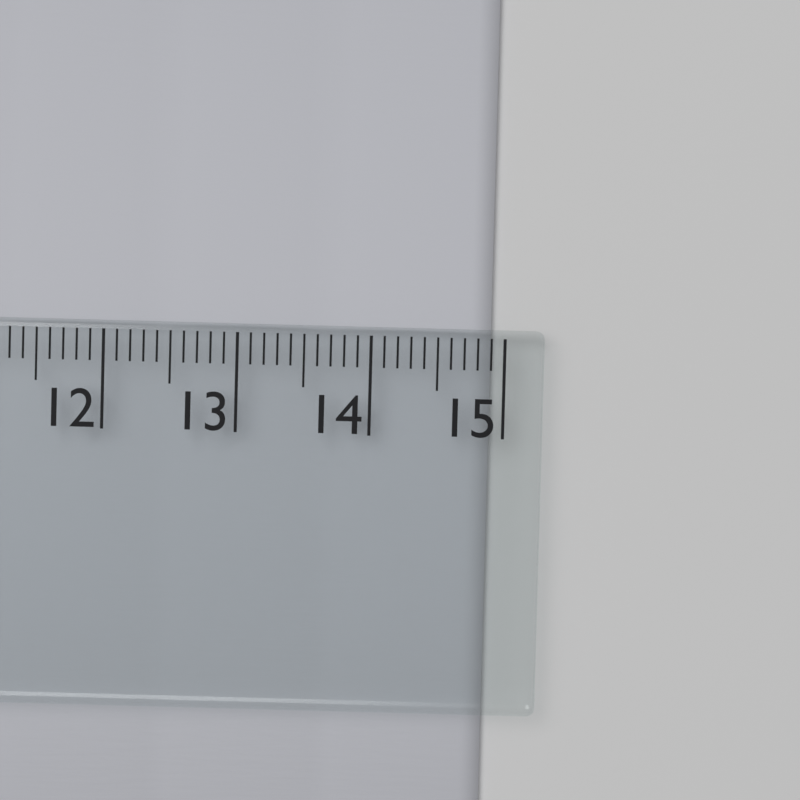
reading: 14.9 cm
